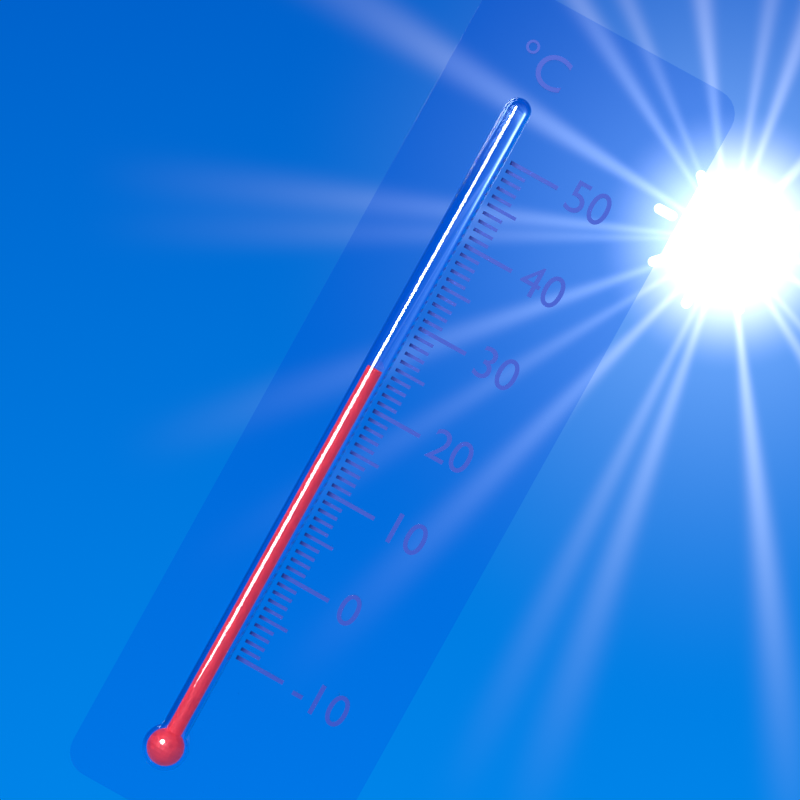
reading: 24 °C
